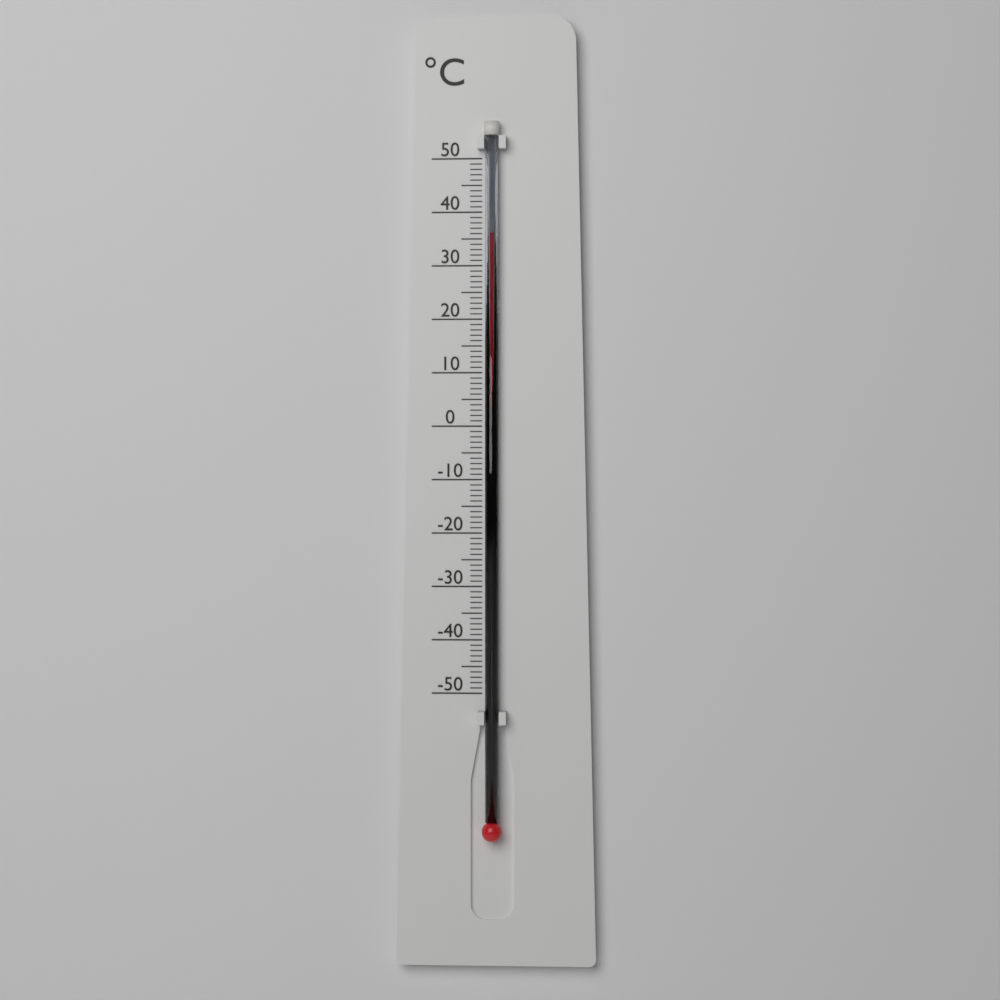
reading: 36 °C
